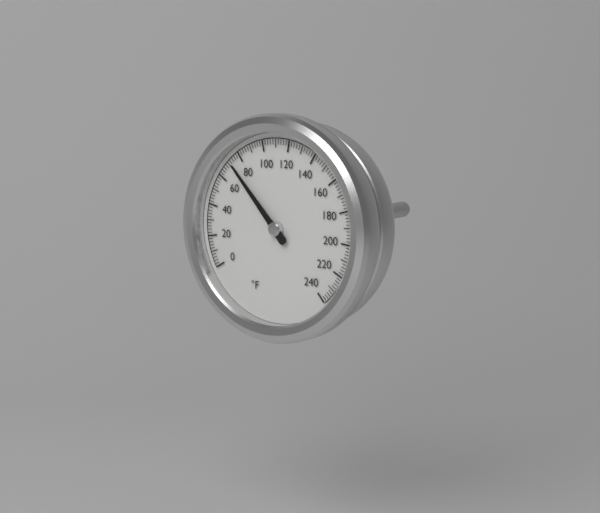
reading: 72 °F
